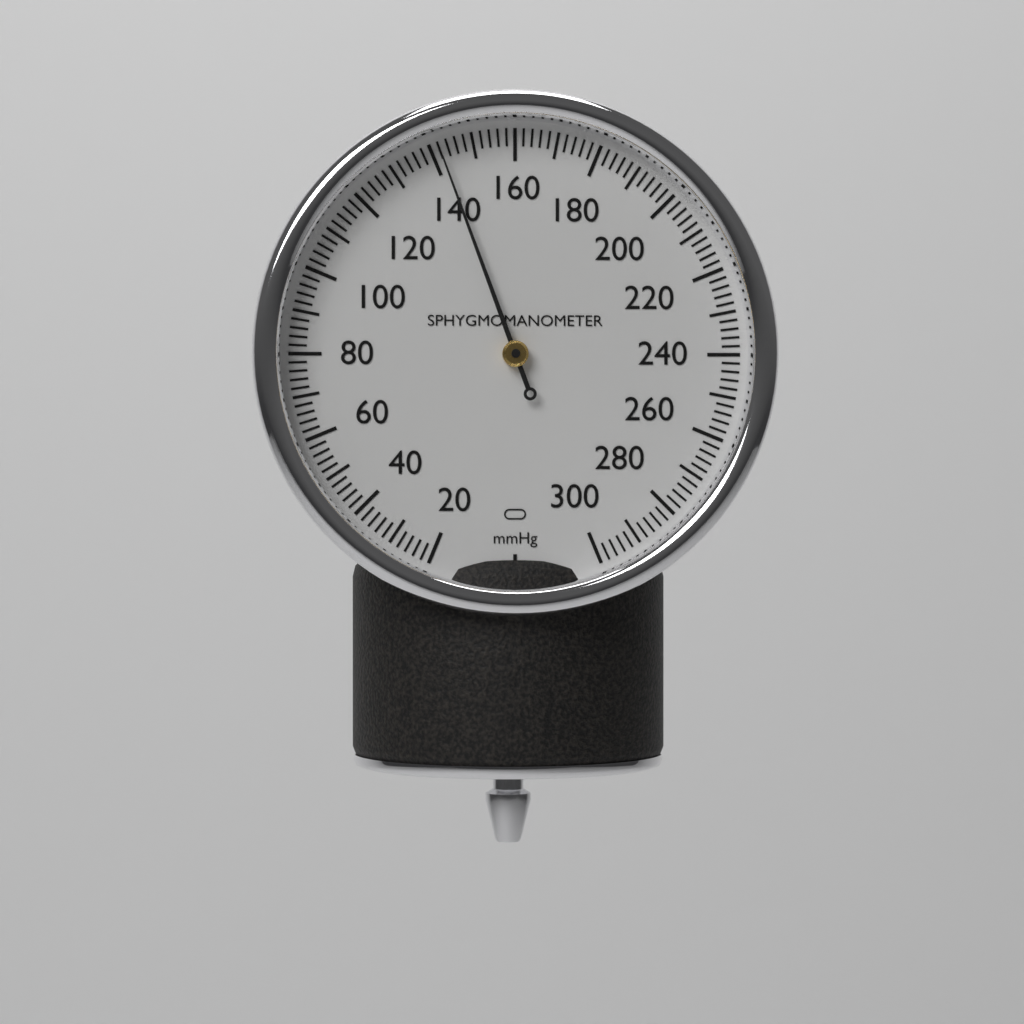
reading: 142 mmHg
